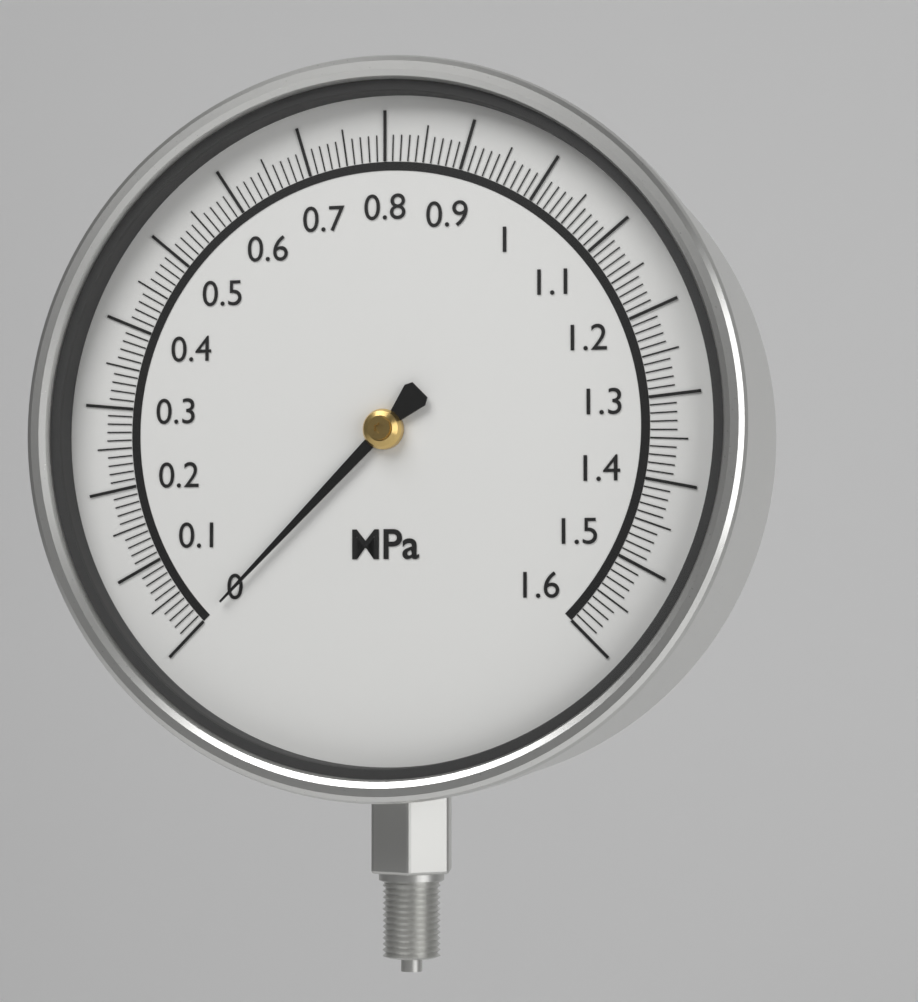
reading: 0.00 MPa
